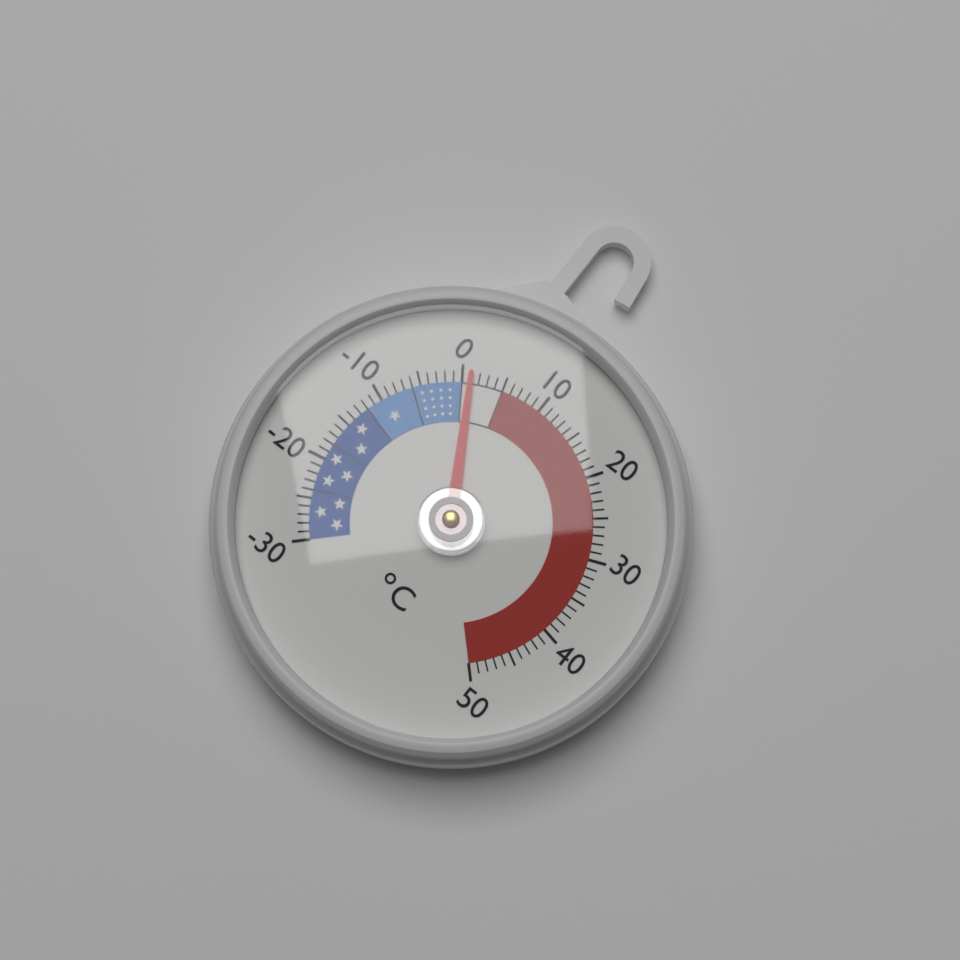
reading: 1 °C
